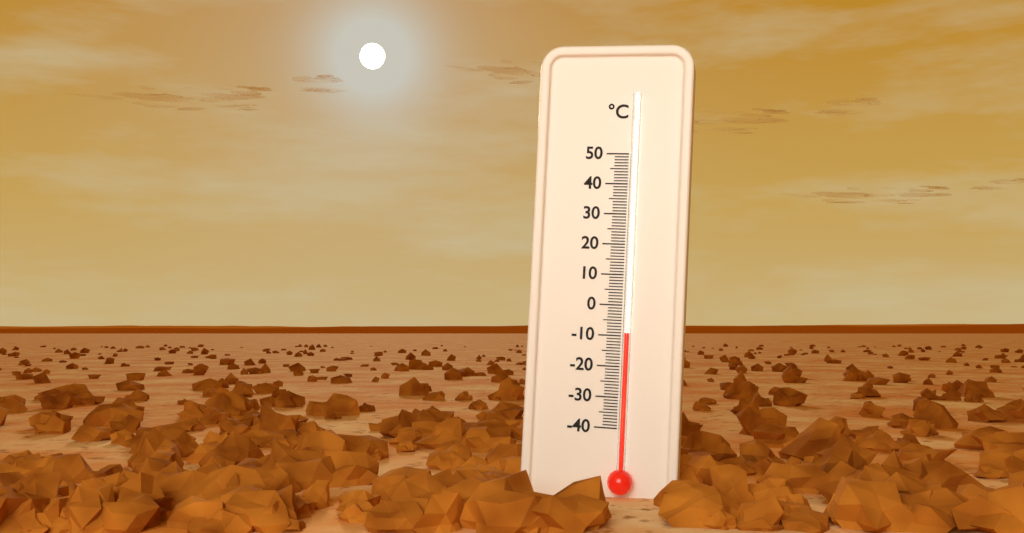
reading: -9 °C
